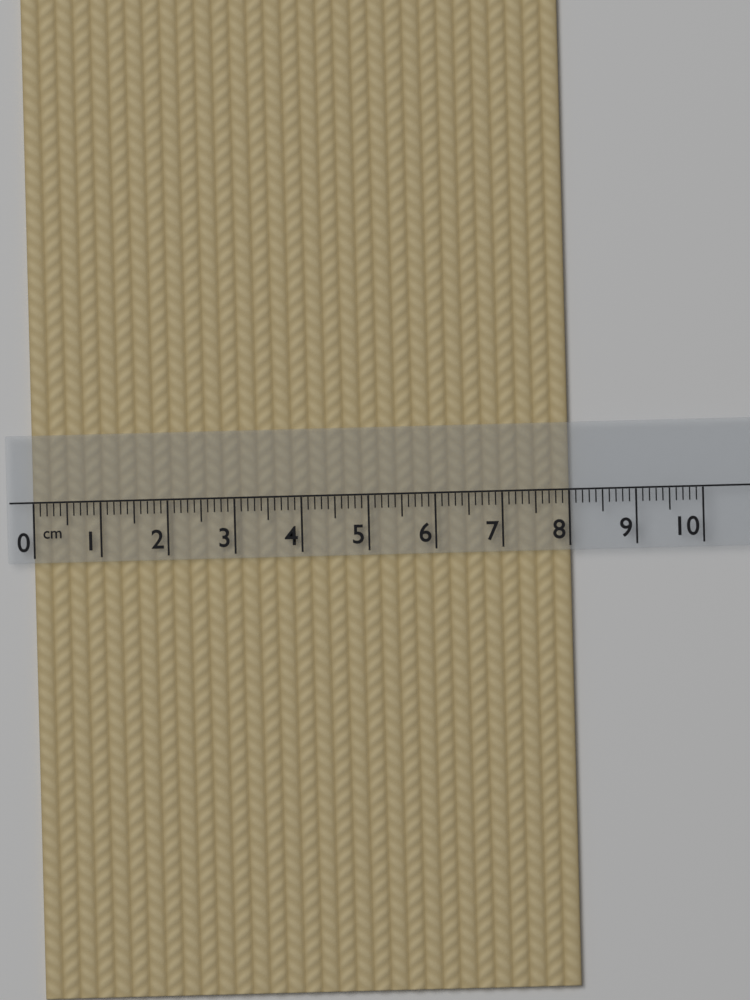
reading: 8.0 cm
